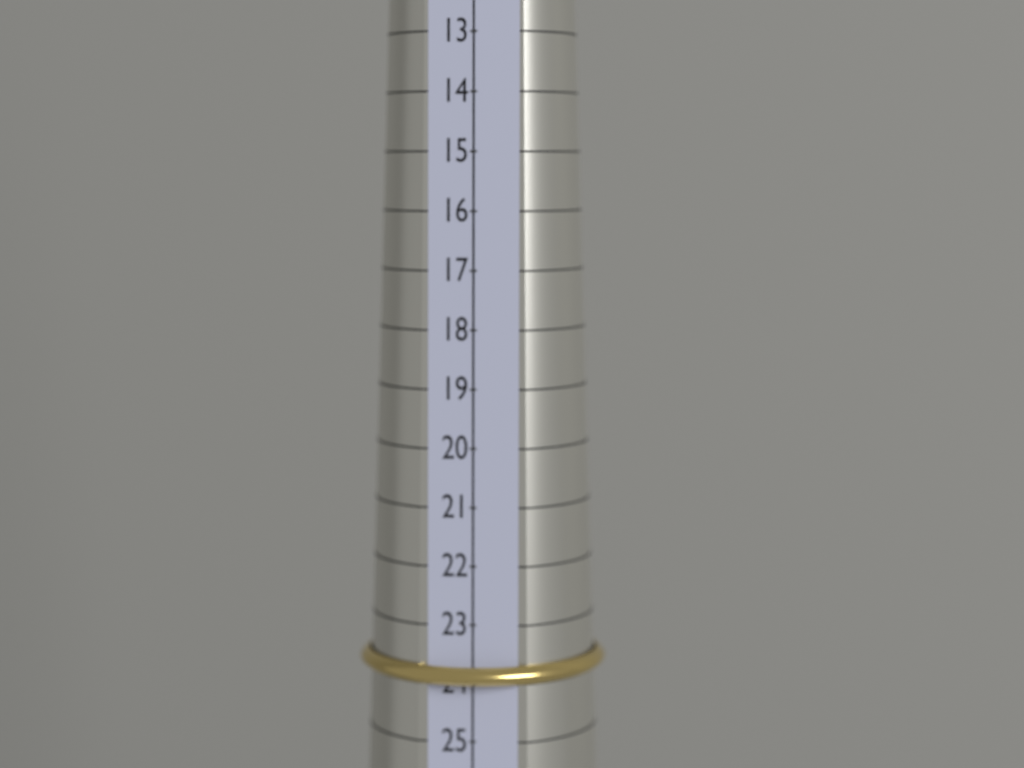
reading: 24 (no unit)
